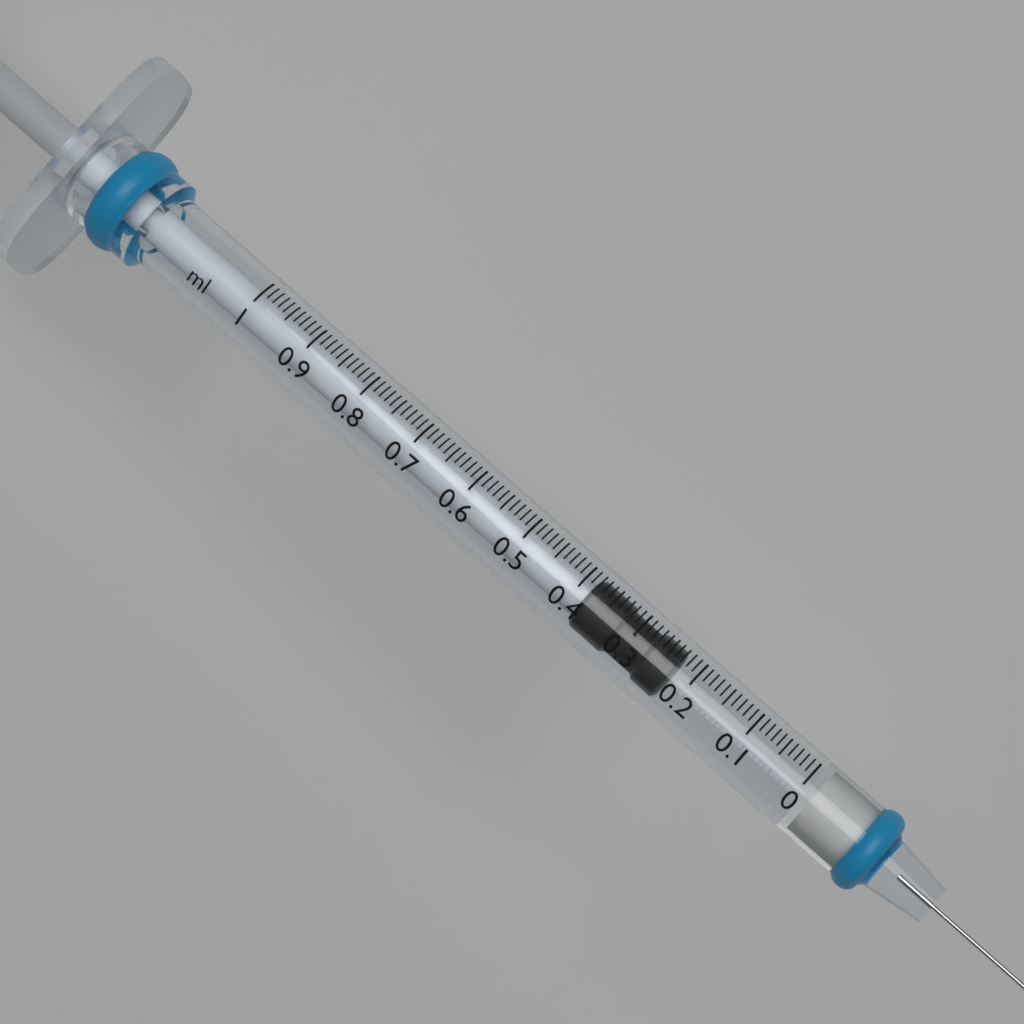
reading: 0.23 ml
